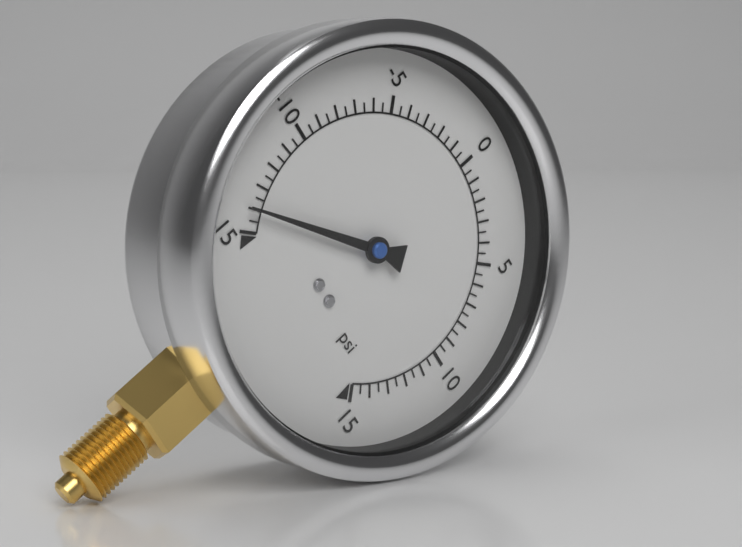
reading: -14.0 psi
